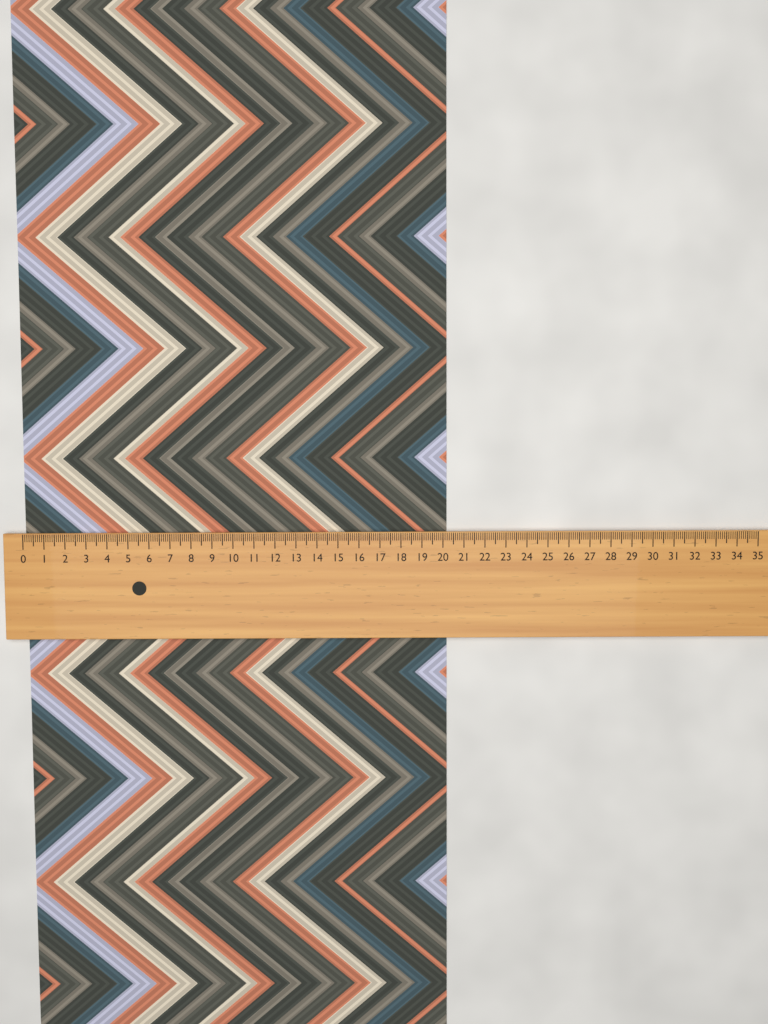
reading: 20.2 (no unit)
